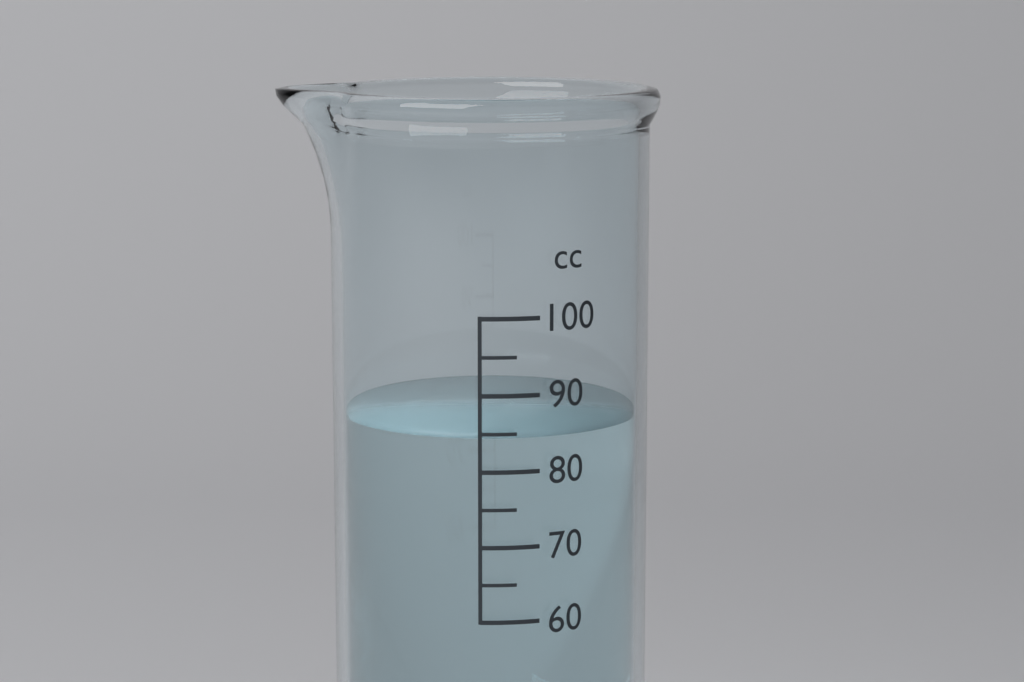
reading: 85 cc
